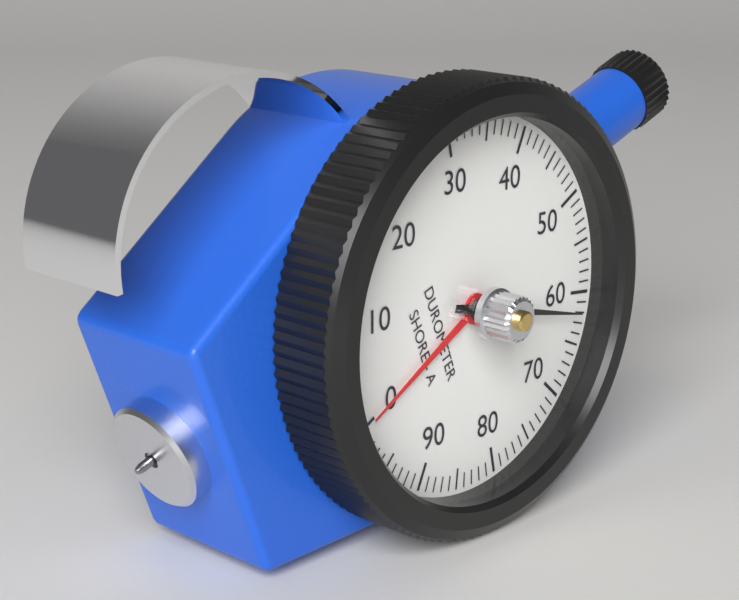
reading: 62 Shore A
